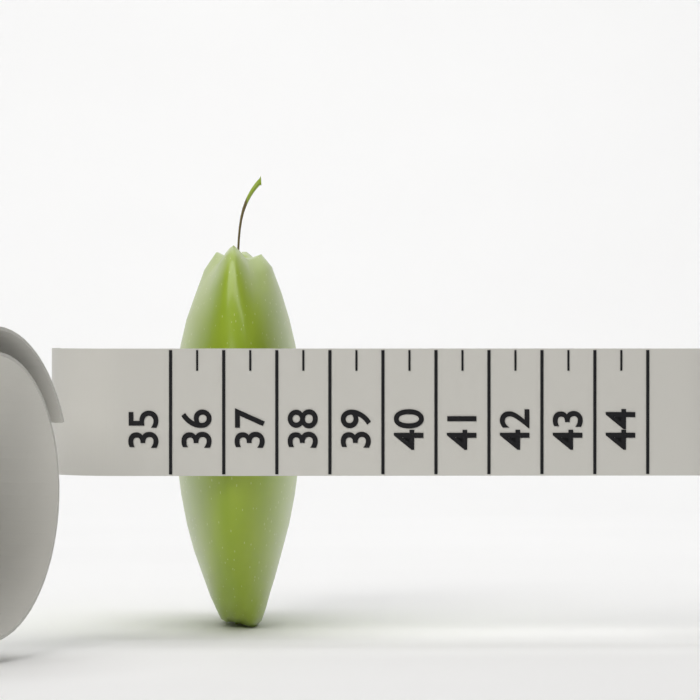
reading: 37.5 (no unit)
